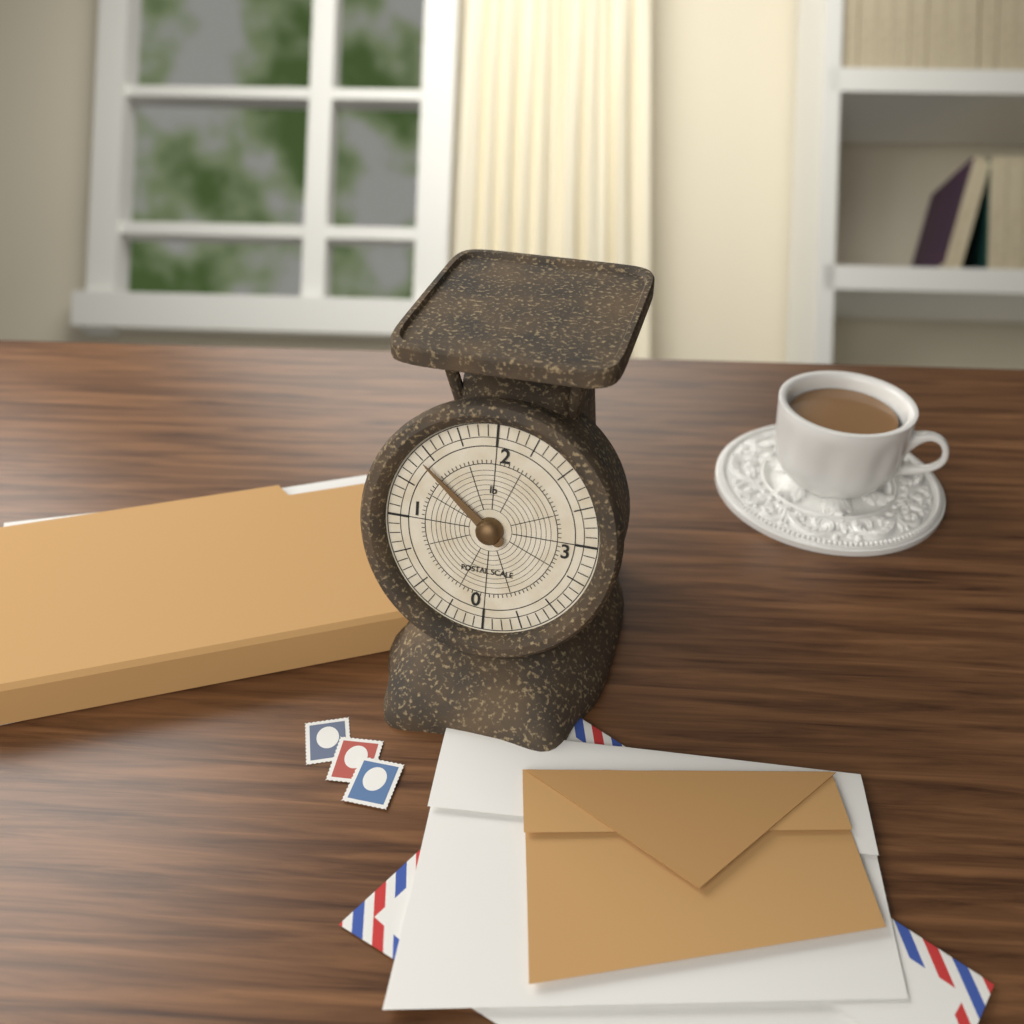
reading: 1.4375 lb
